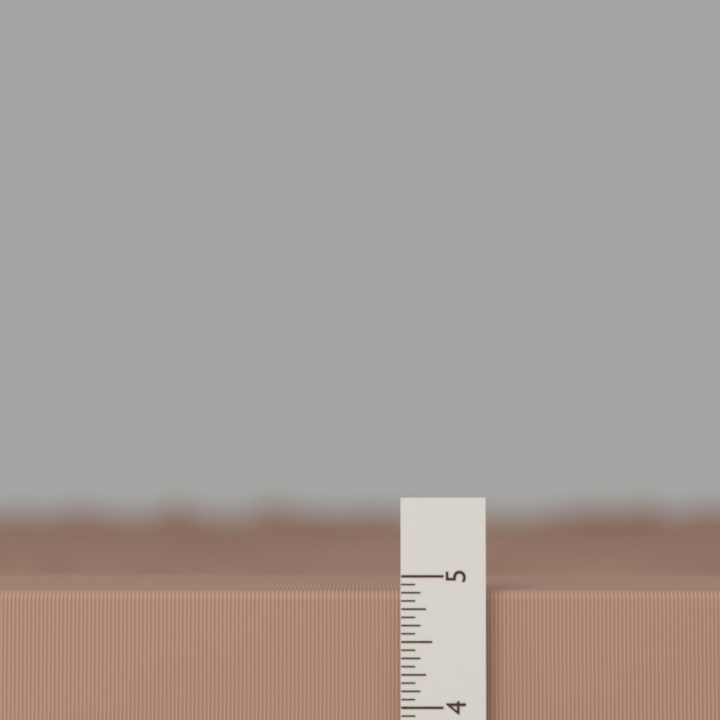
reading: 4.8750 in
